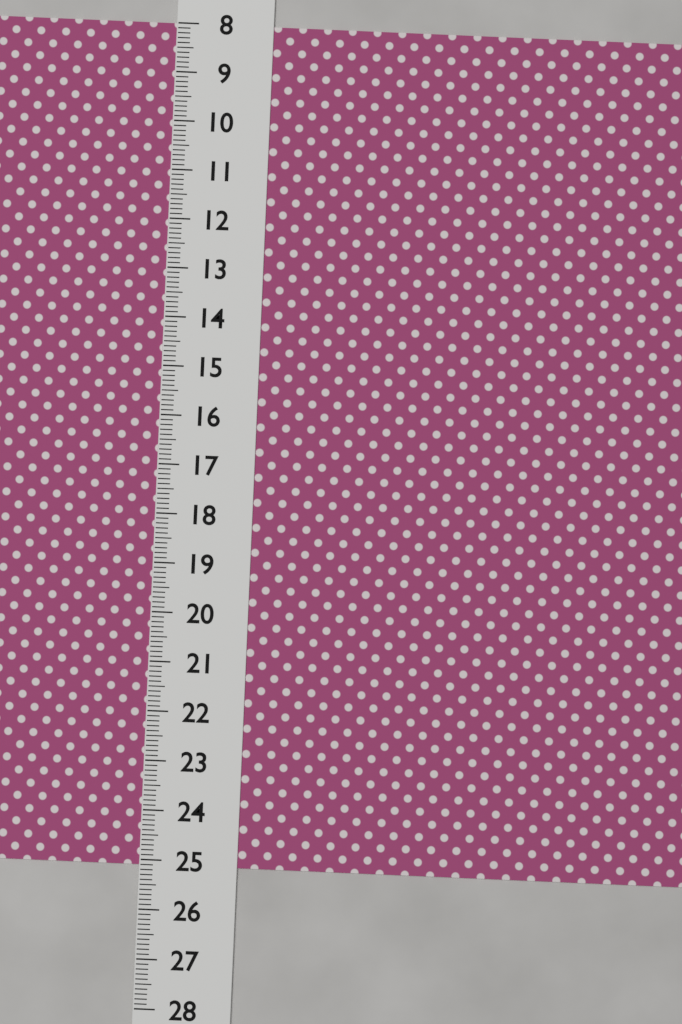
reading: 25.1 (no unit)
